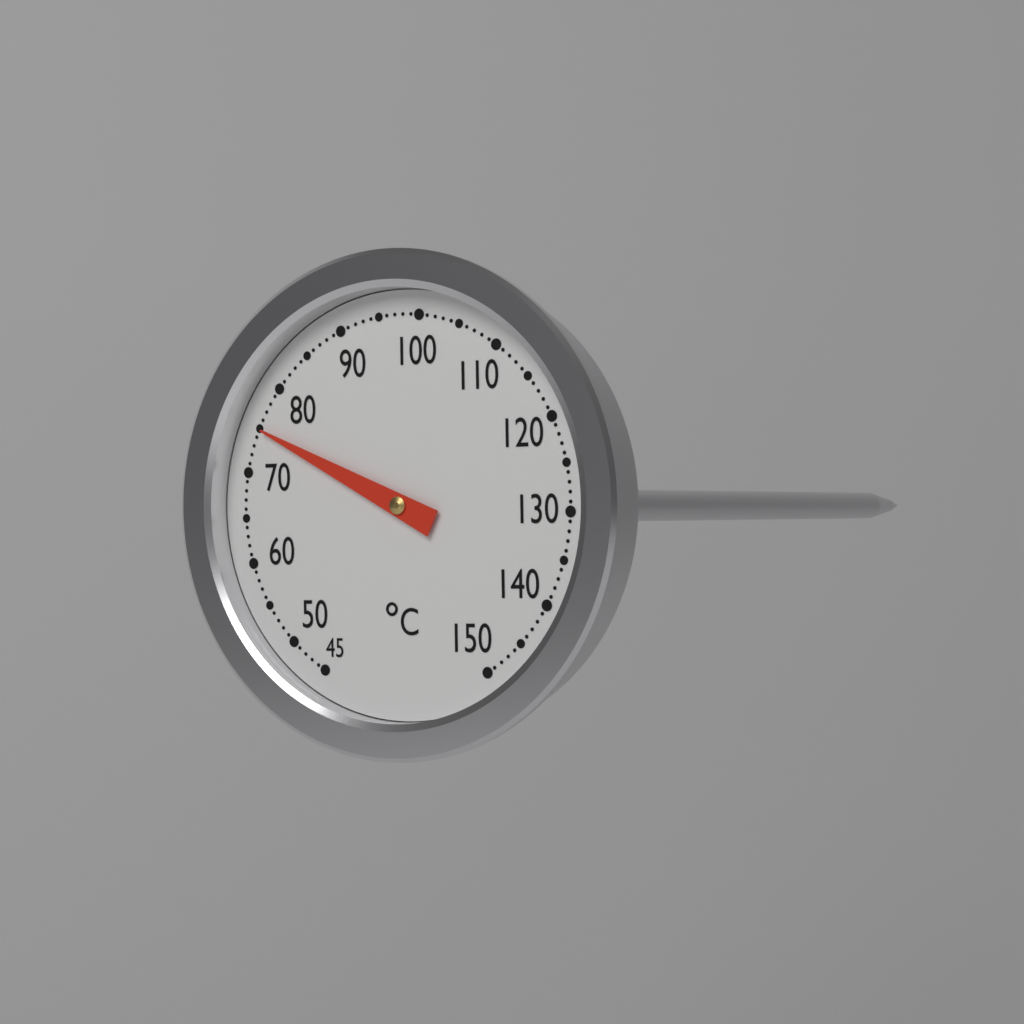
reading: 75 °C
